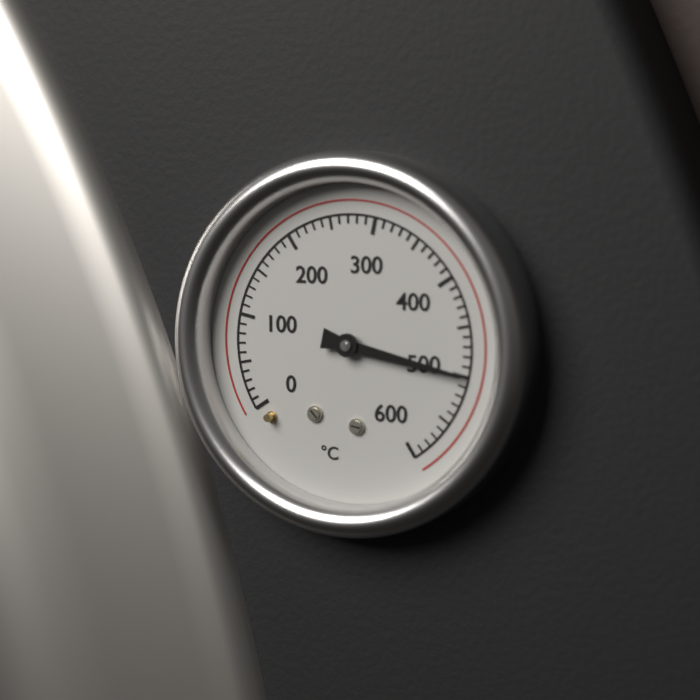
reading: 500 °C
